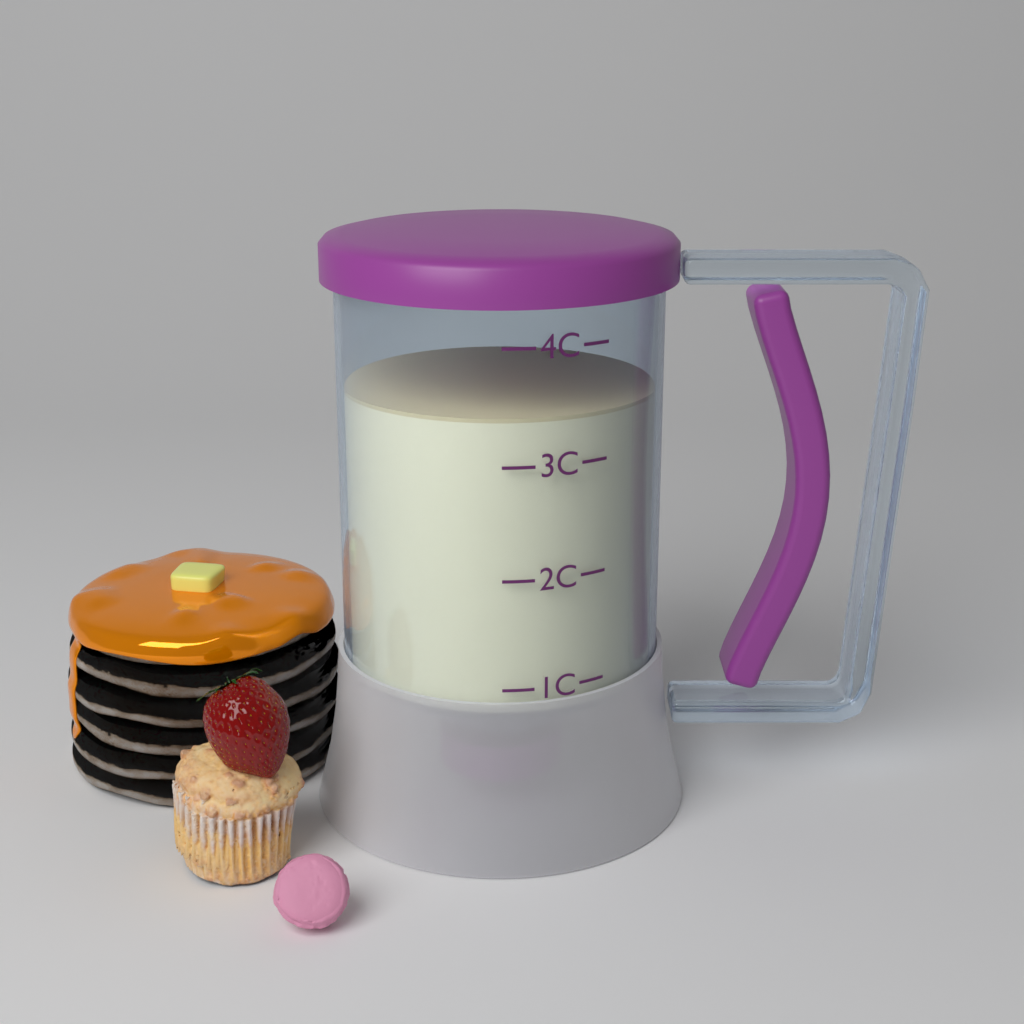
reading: 3.4 C
